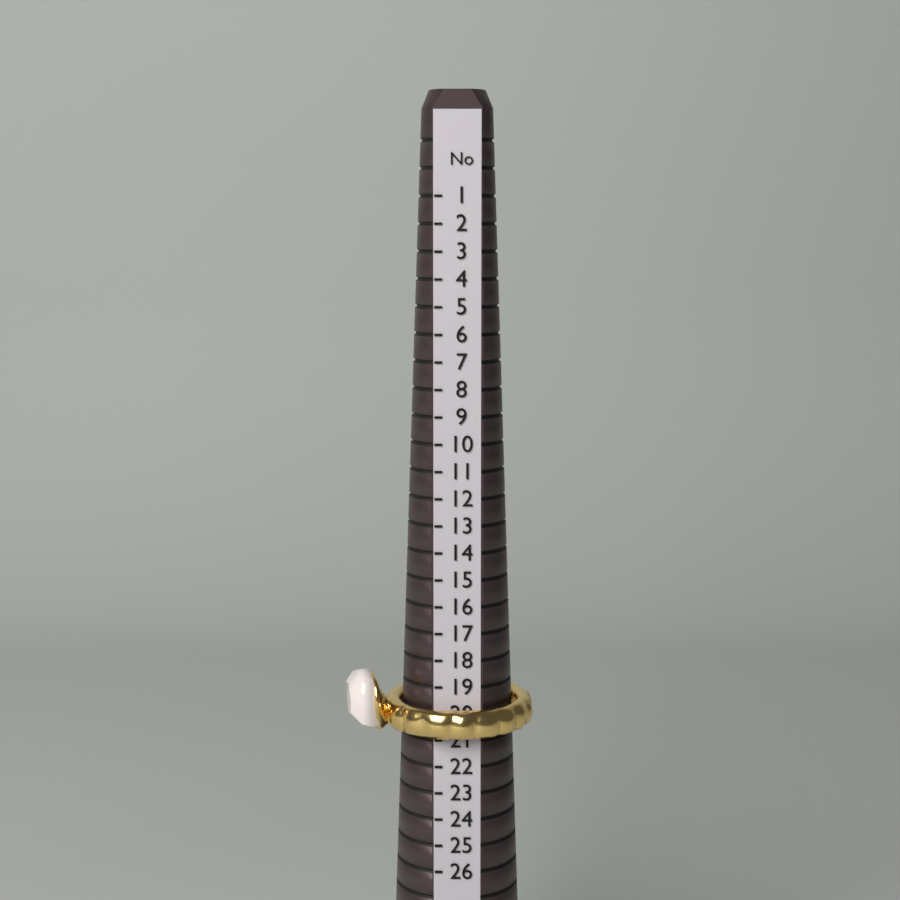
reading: 21 (no unit)
